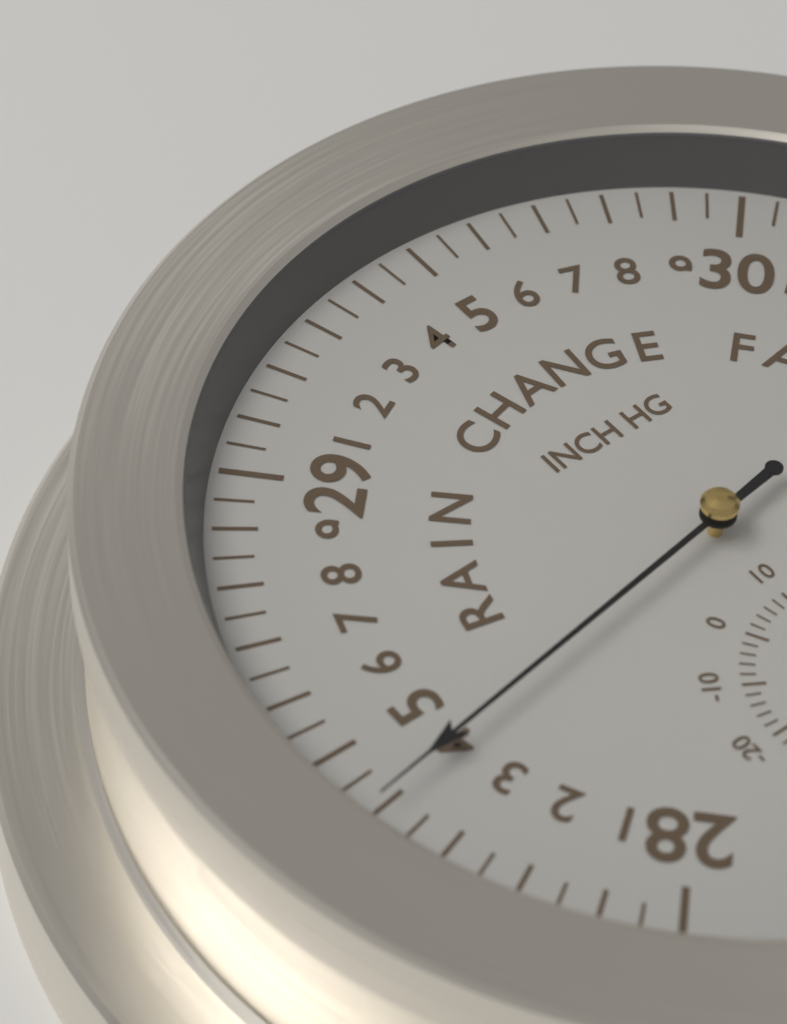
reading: 28.40 inHg
